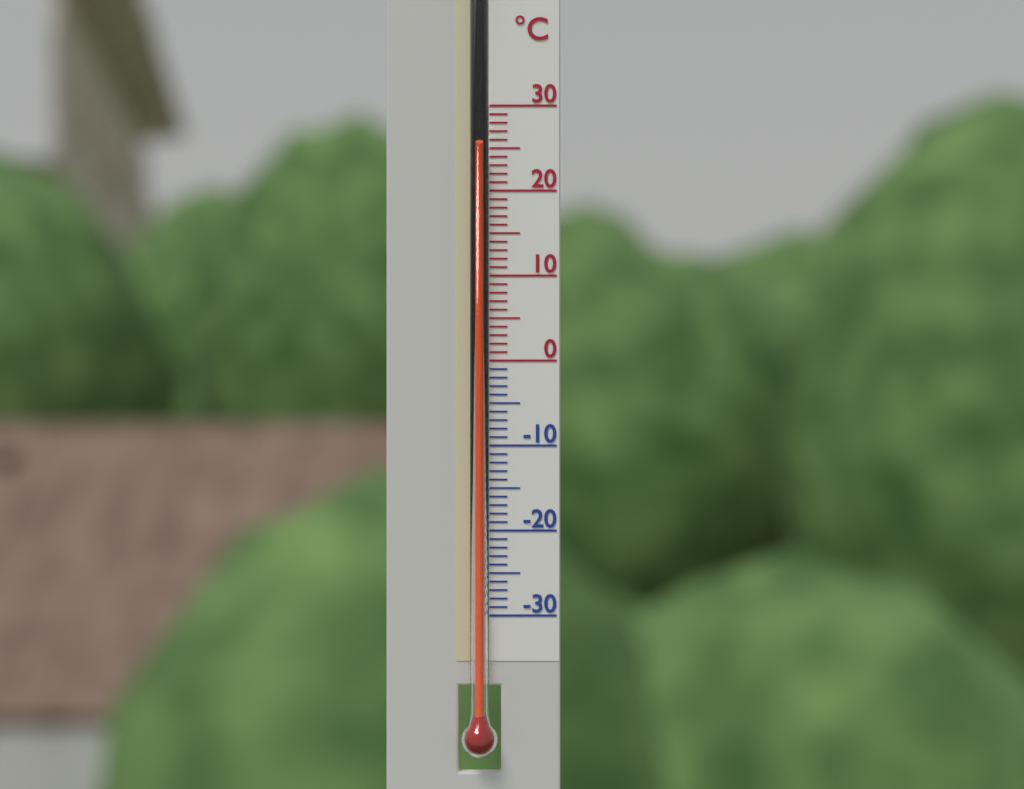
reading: 25 °C
